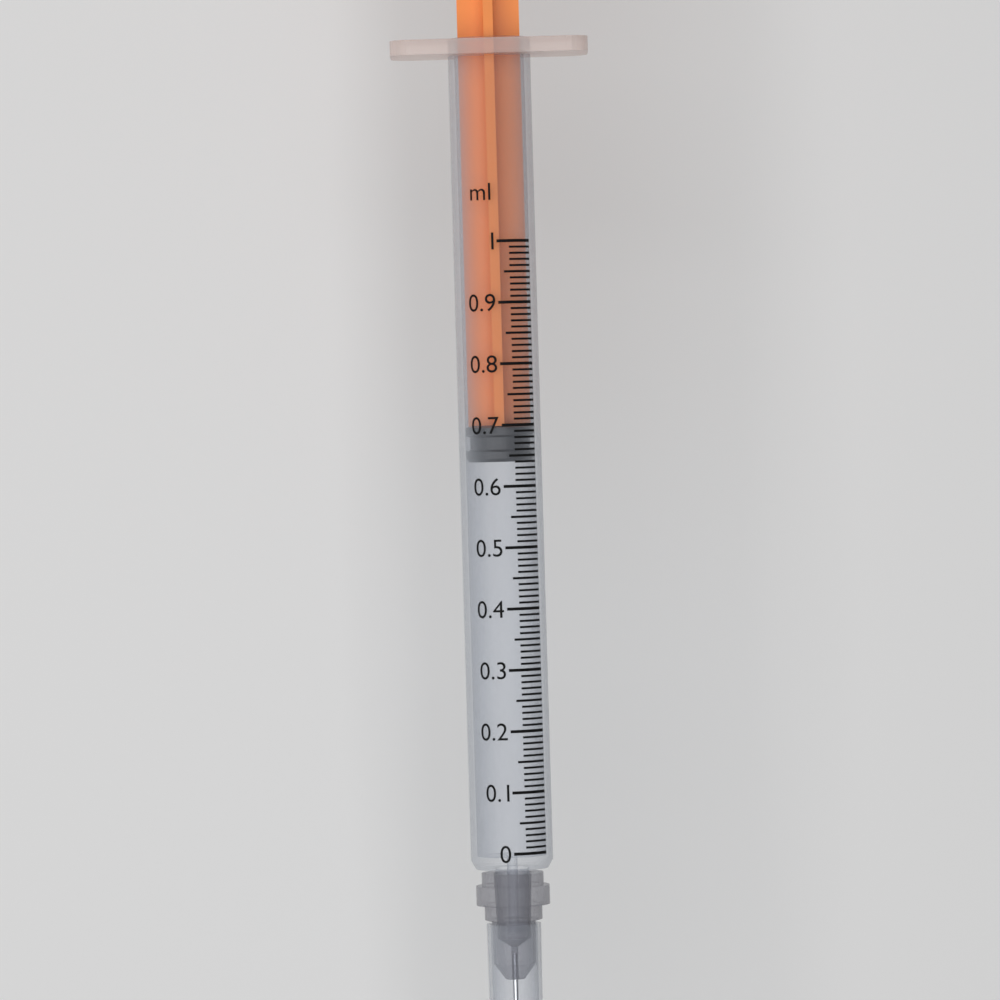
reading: 0.64 ml
